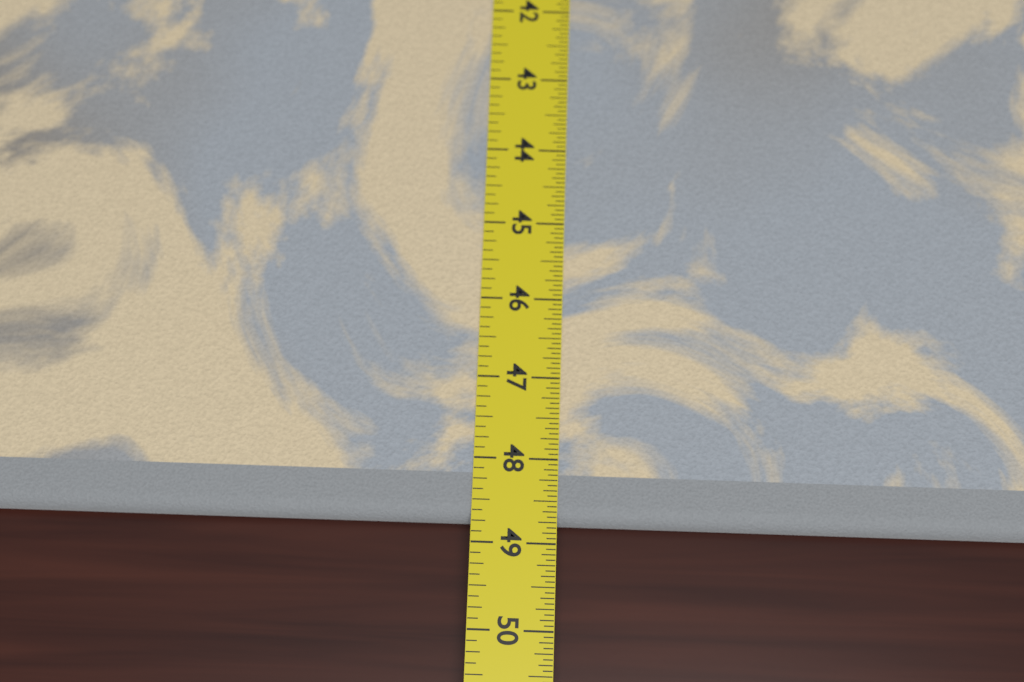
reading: 48.7500 in
